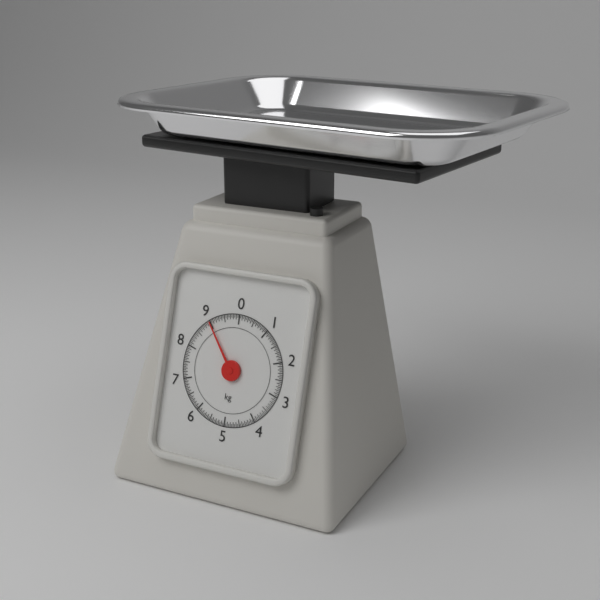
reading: 9.00 kg
